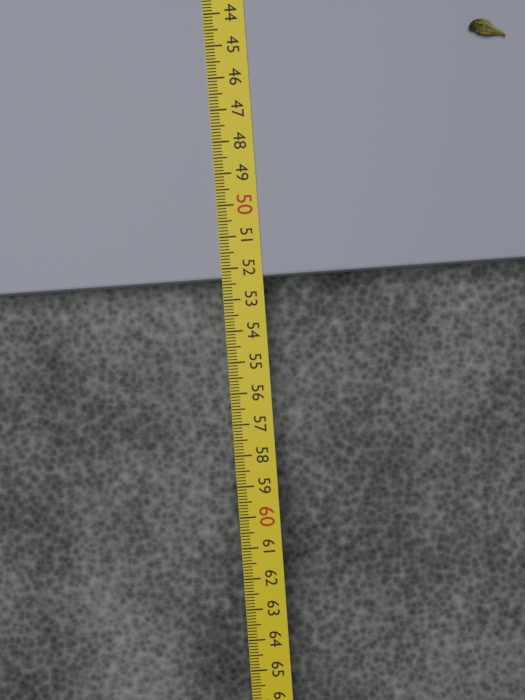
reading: 52.3 cm
